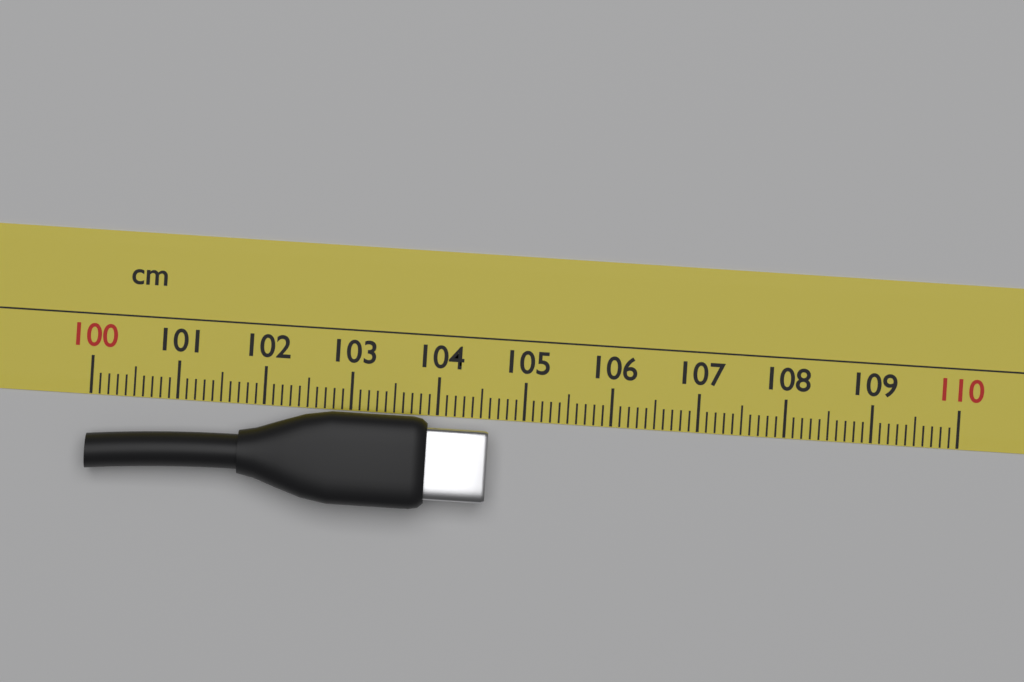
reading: 104.6 cm
